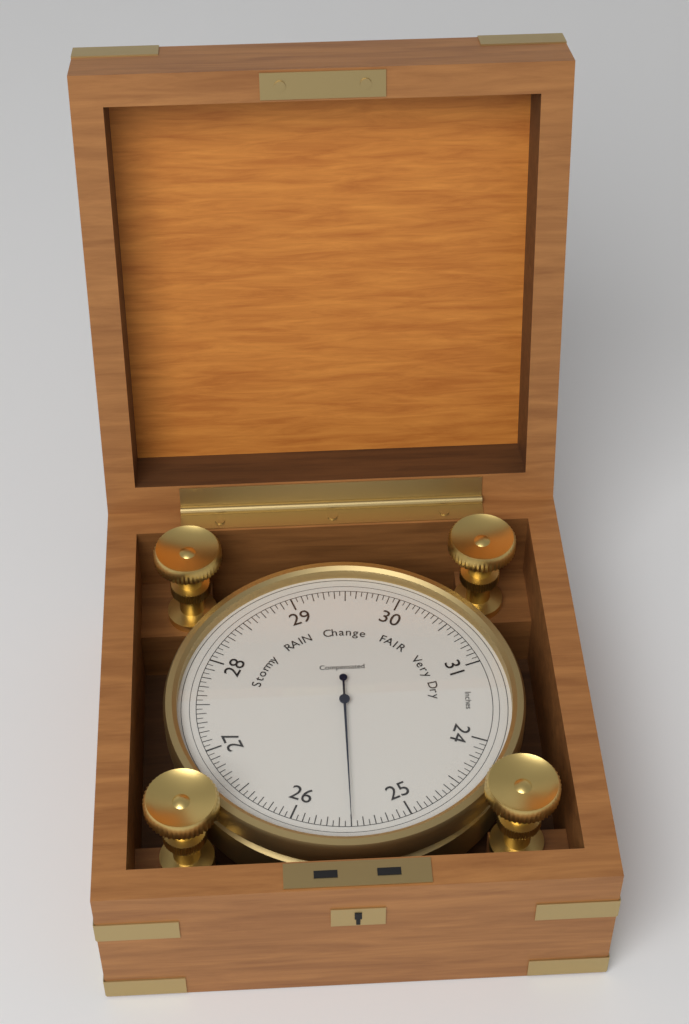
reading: 25.50 inHg
